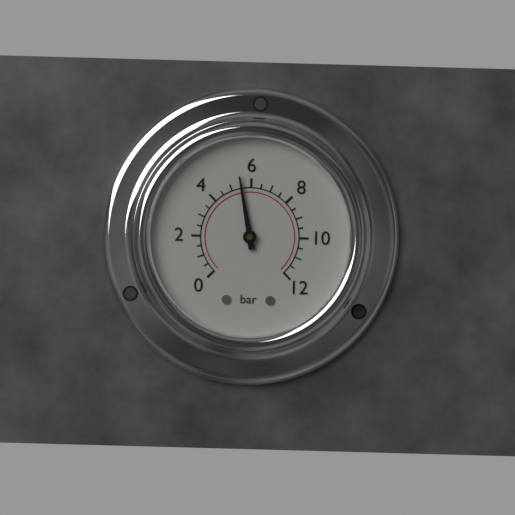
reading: 5.5 bar
